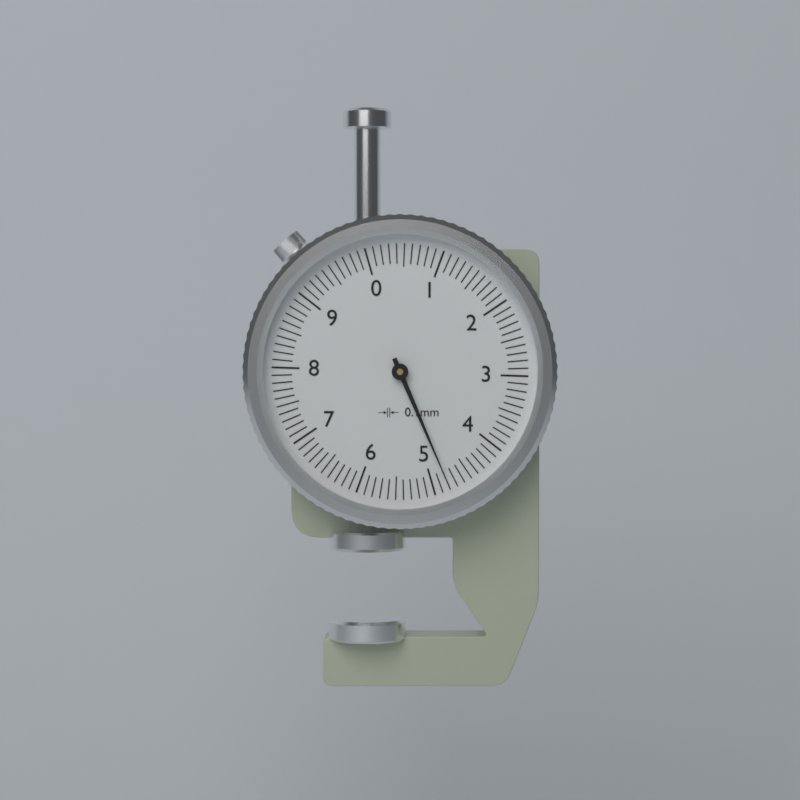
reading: 4.8 mm
